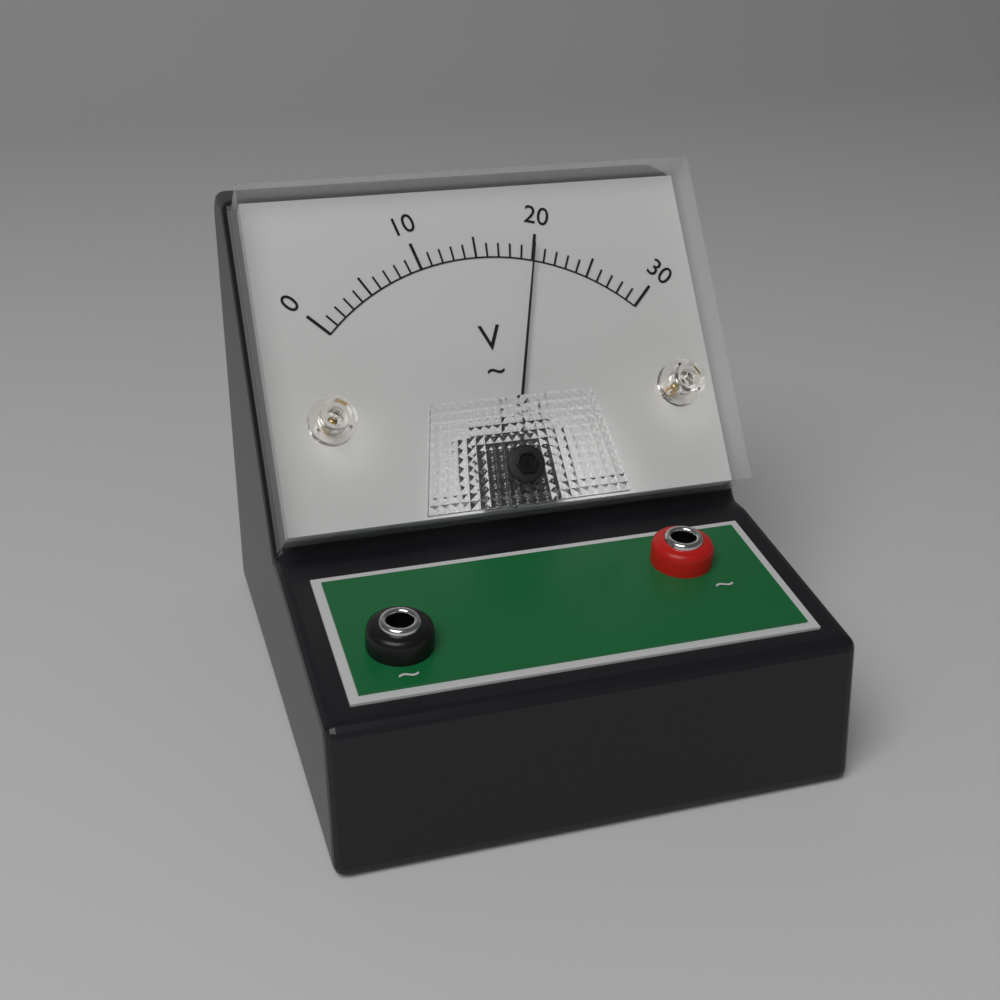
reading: 20 V
